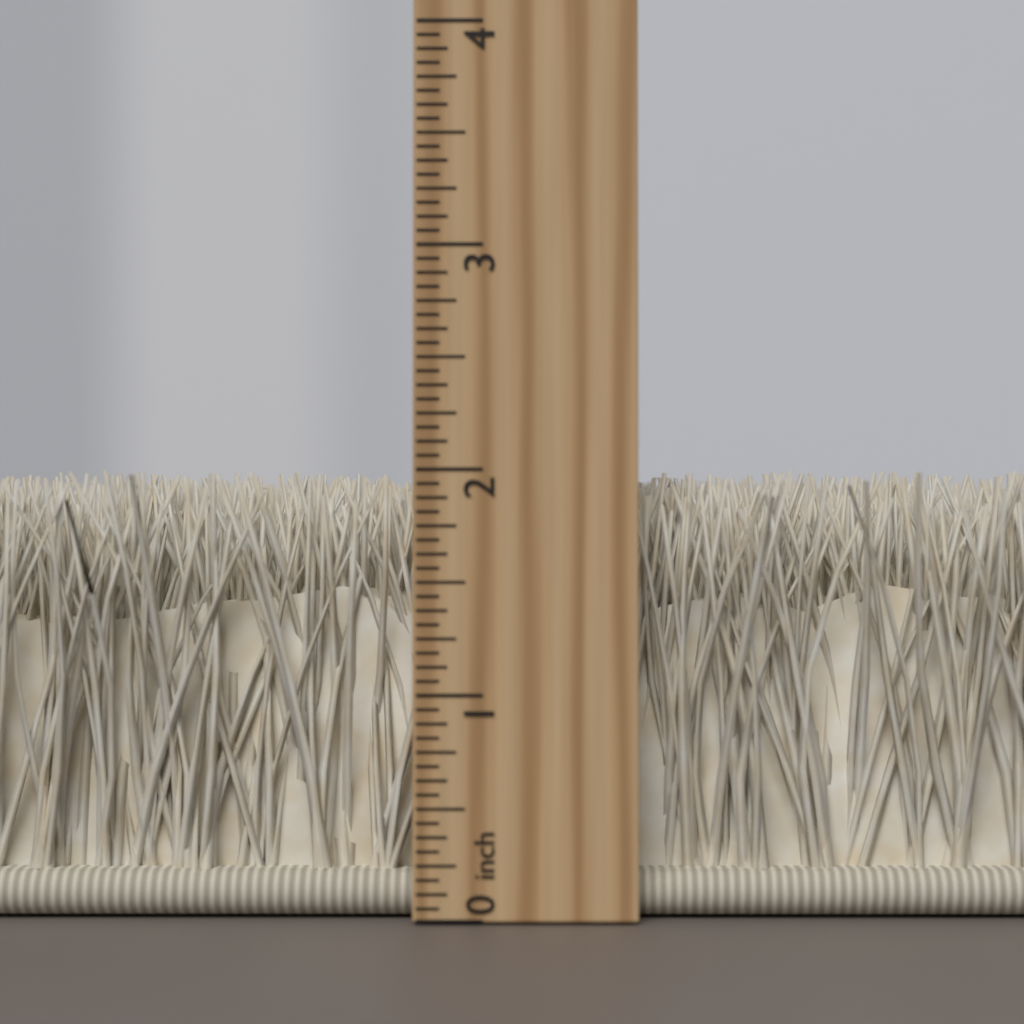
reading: 2.0000 inch
